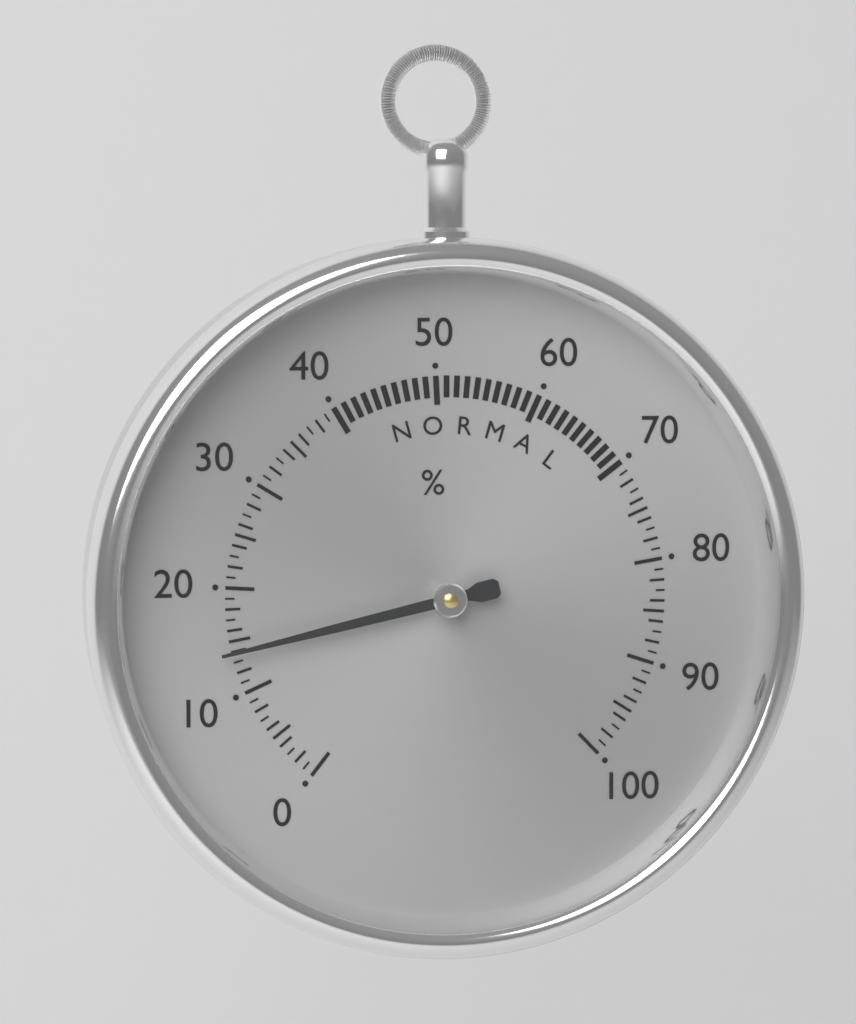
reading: 14 %
